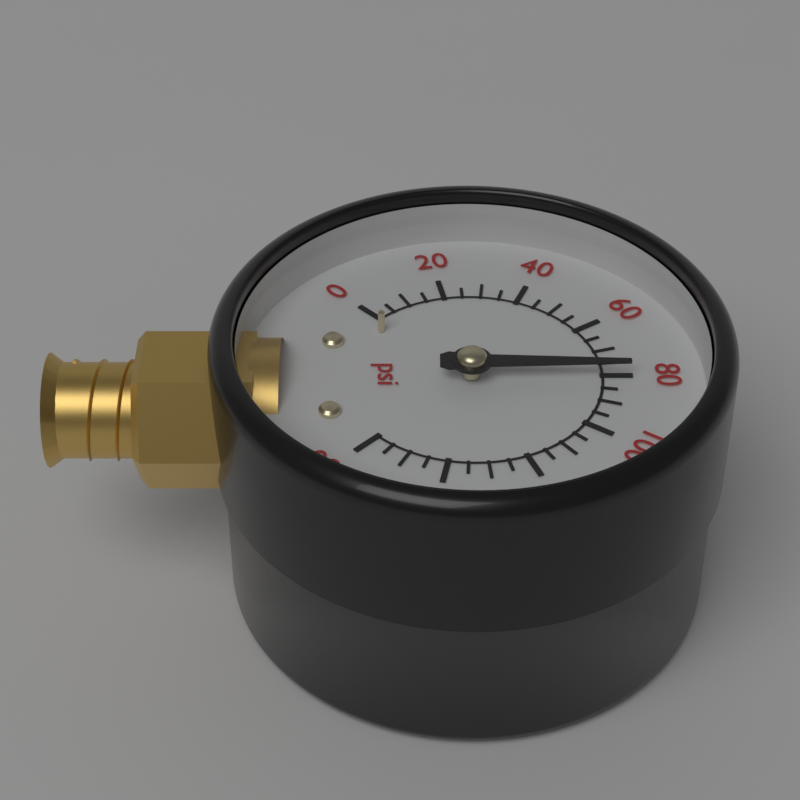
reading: 80 psi
